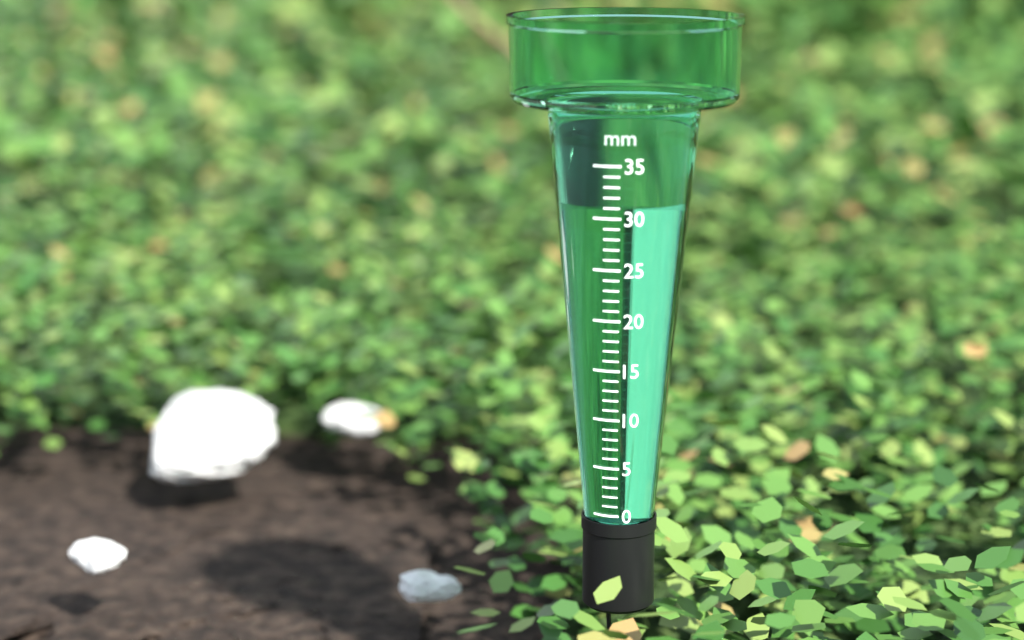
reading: 31 mm
